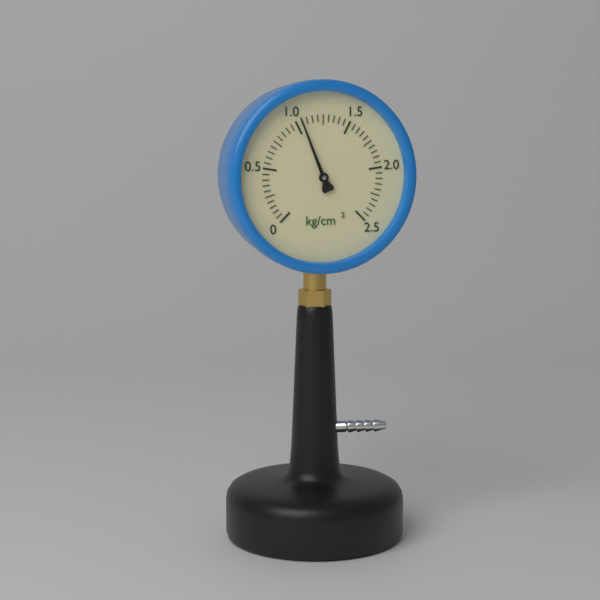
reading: 1.05 kg/cm²
